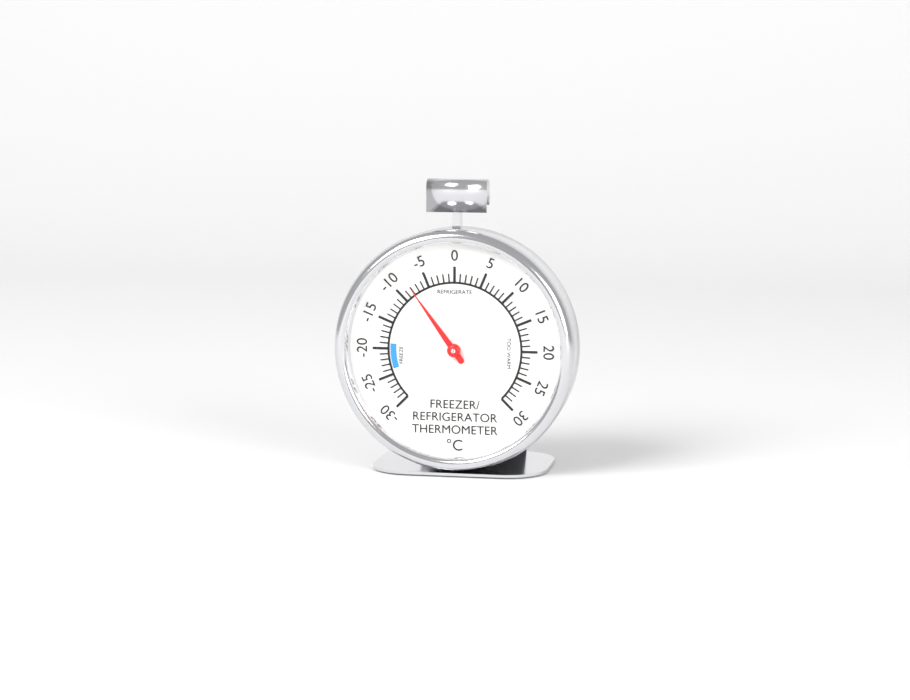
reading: -8 °C
